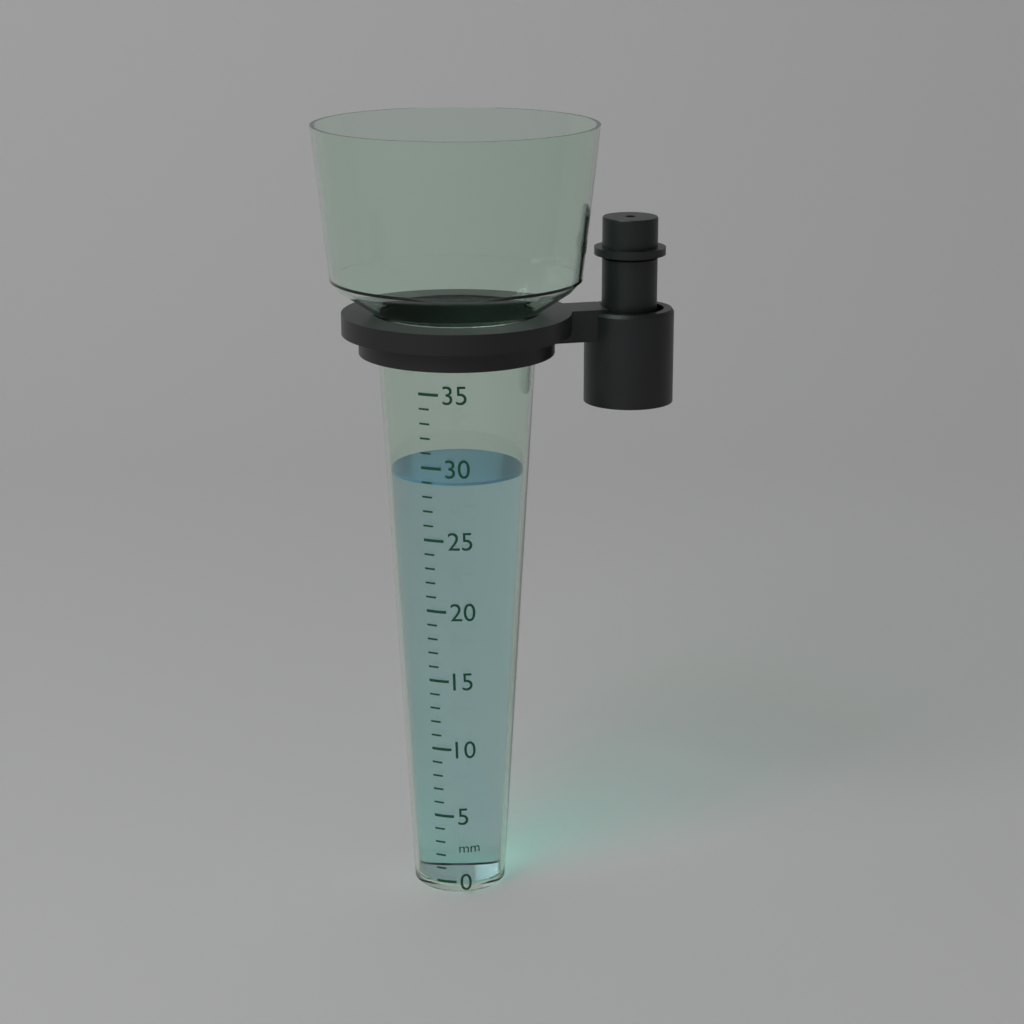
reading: 29 mm
